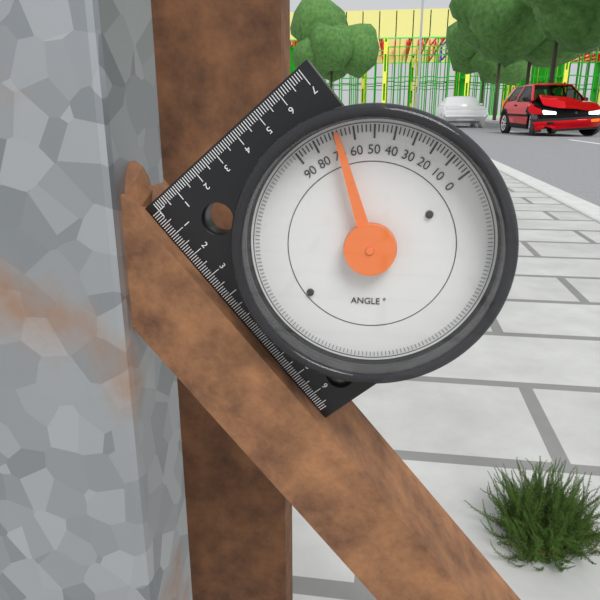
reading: 68 °
